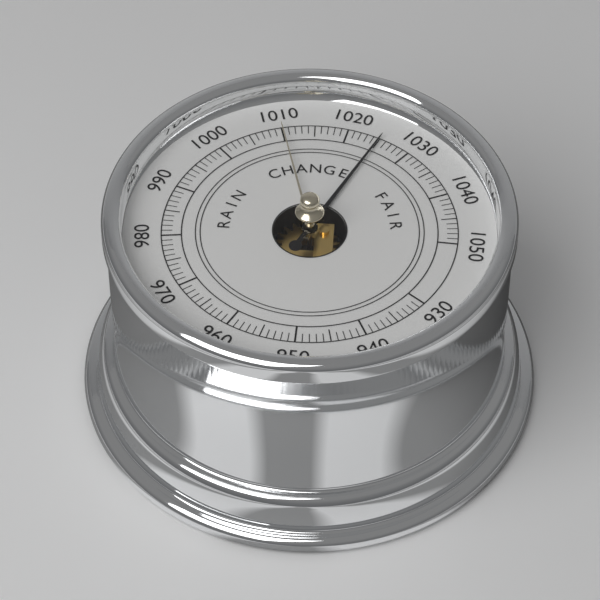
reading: 1025 (no unit)
